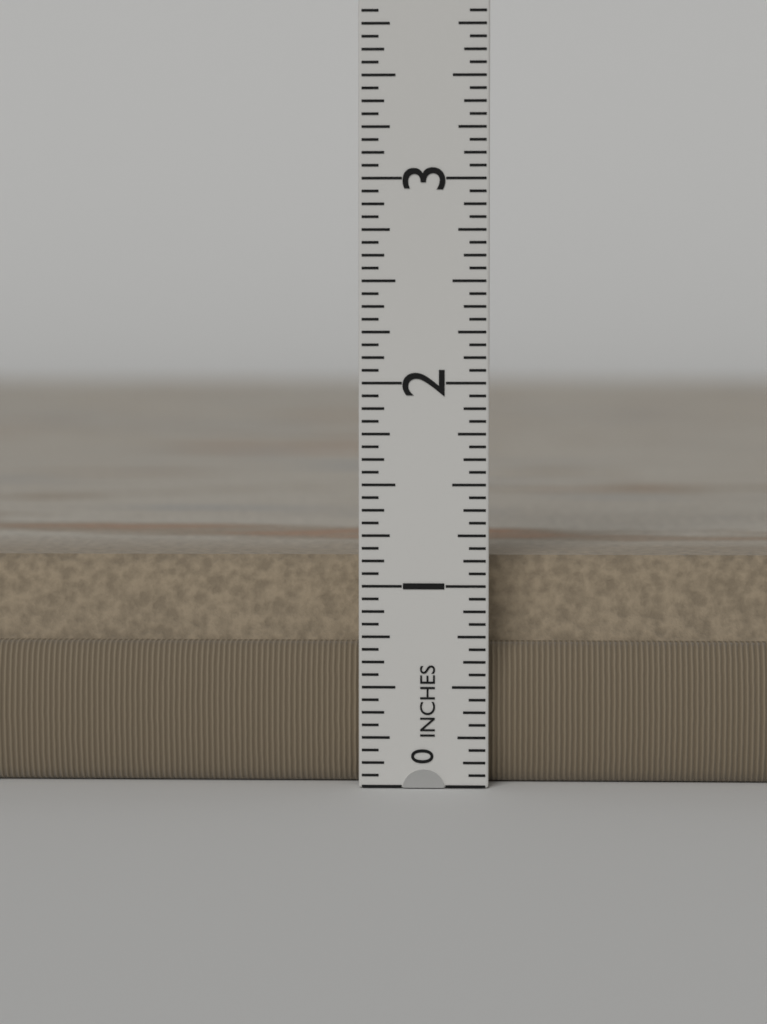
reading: 1.1250 in
